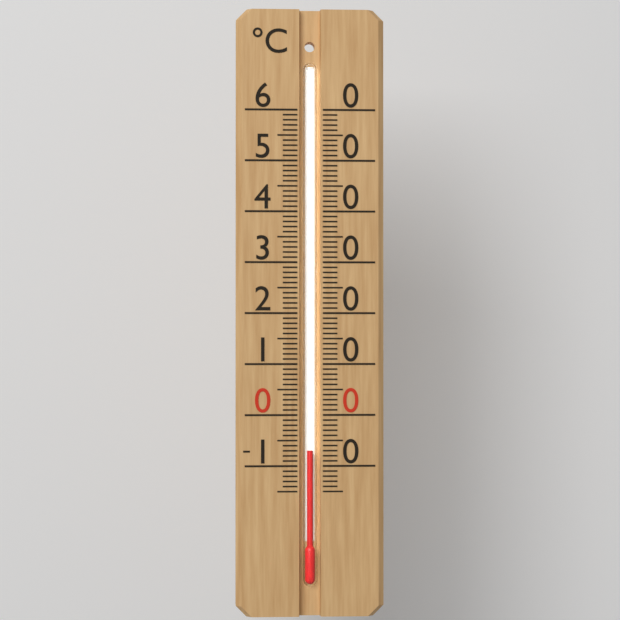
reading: -7 °C
